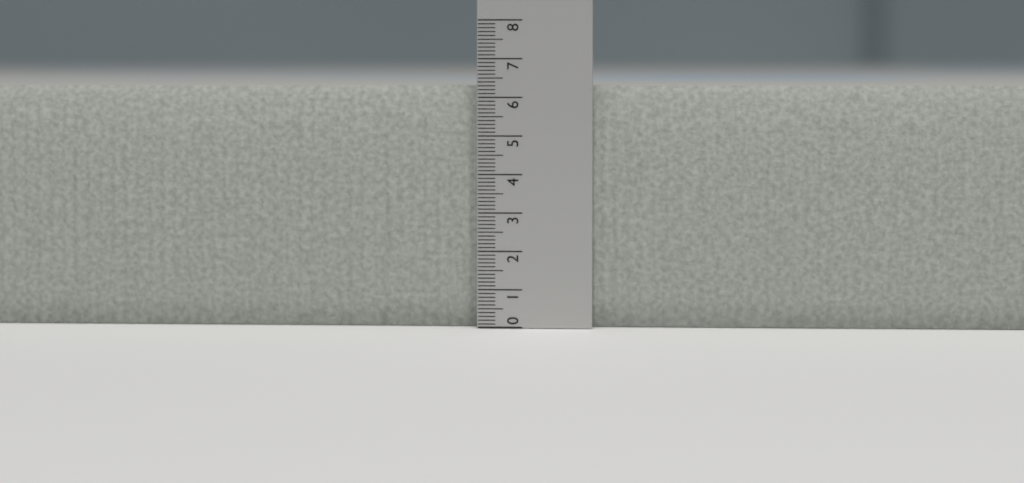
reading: 6.3 (no unit)
